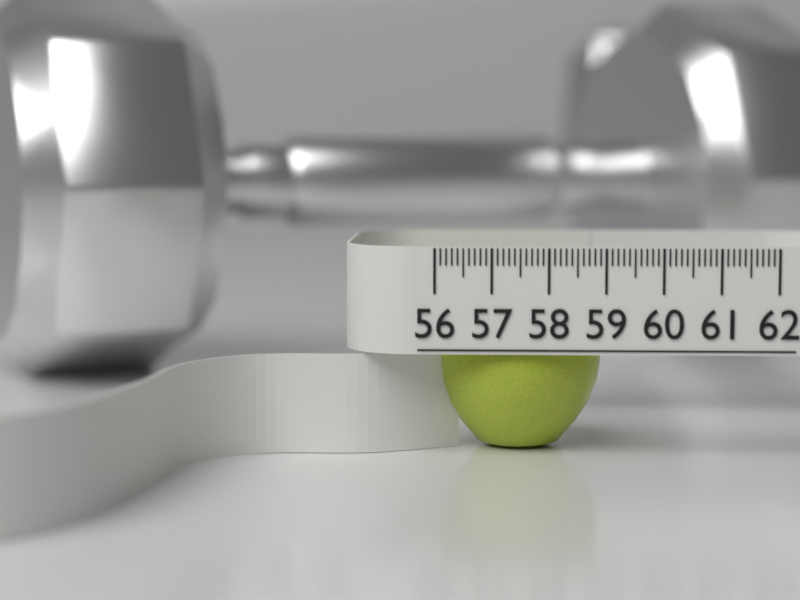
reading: 59.0 (no unit)
